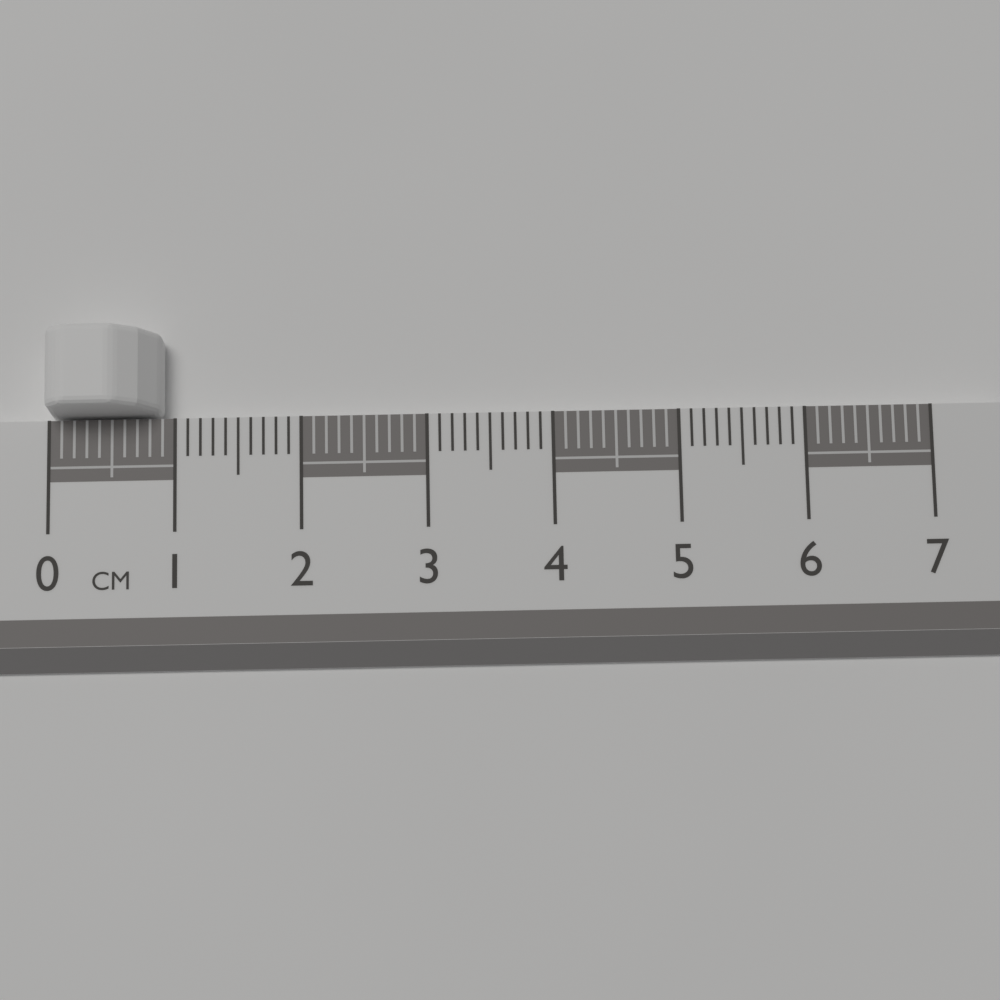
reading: 0.9 cm
